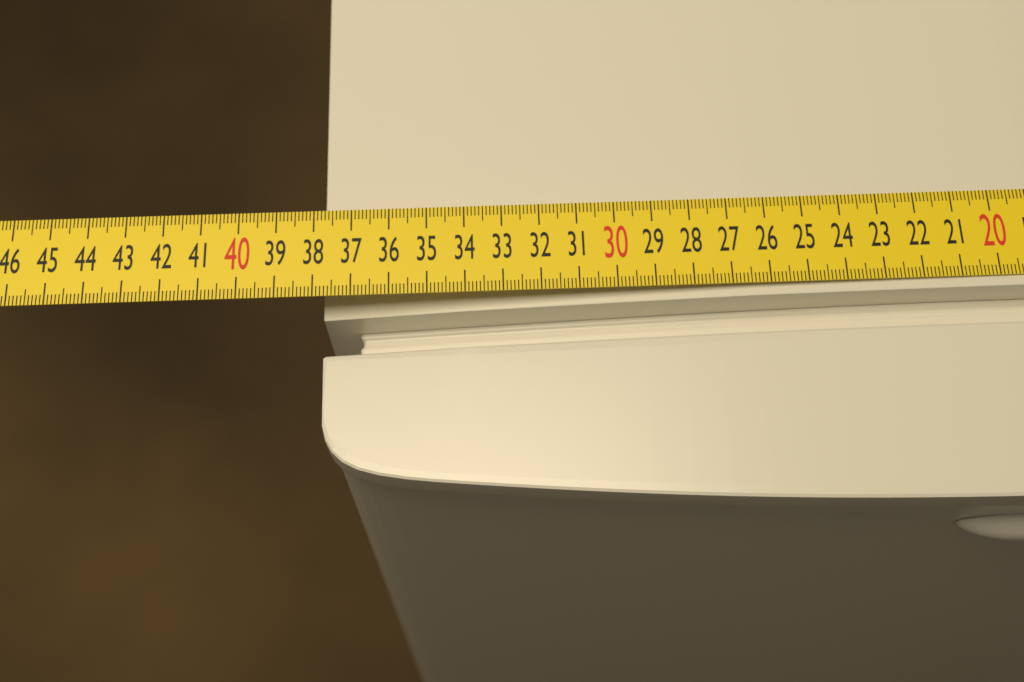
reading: 37.8 cm
